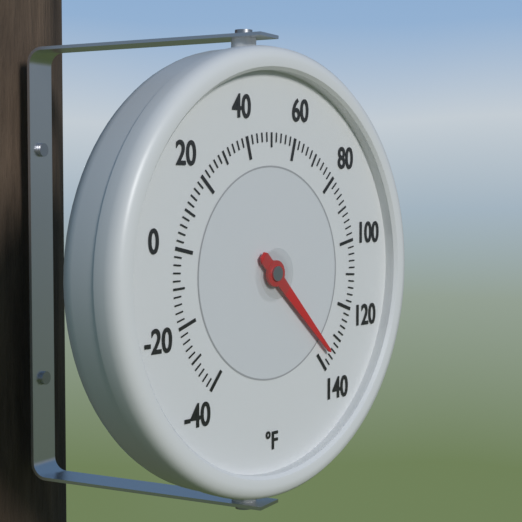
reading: 136 °F
